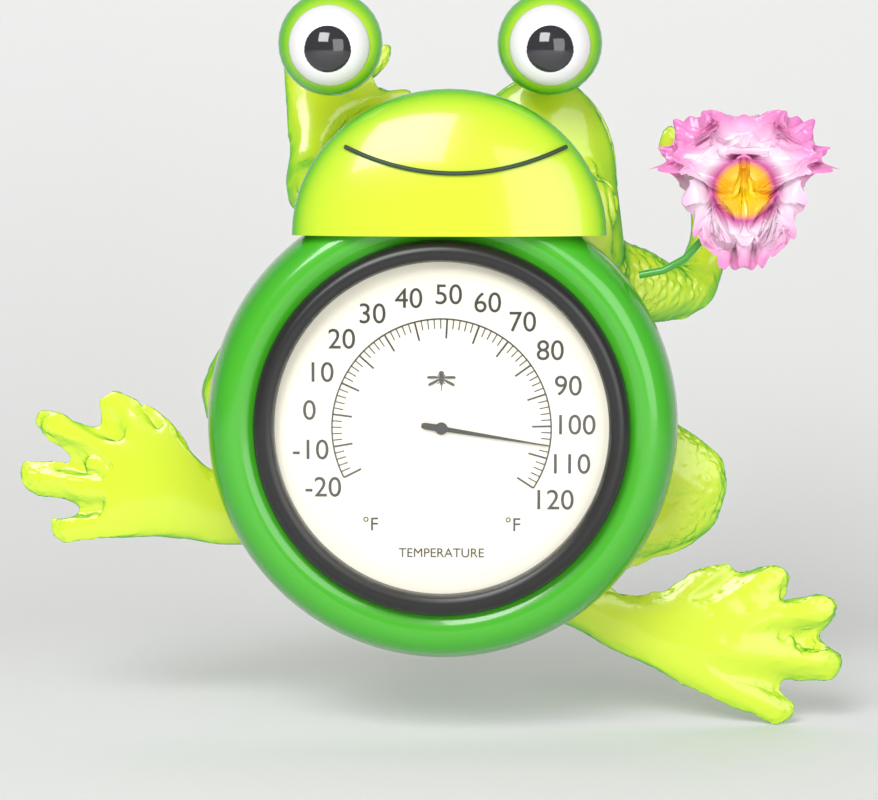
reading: 106 °F
